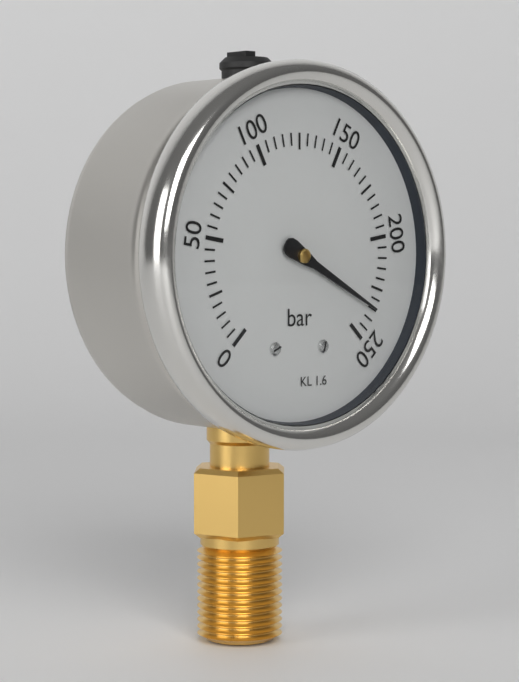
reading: 235 bar
